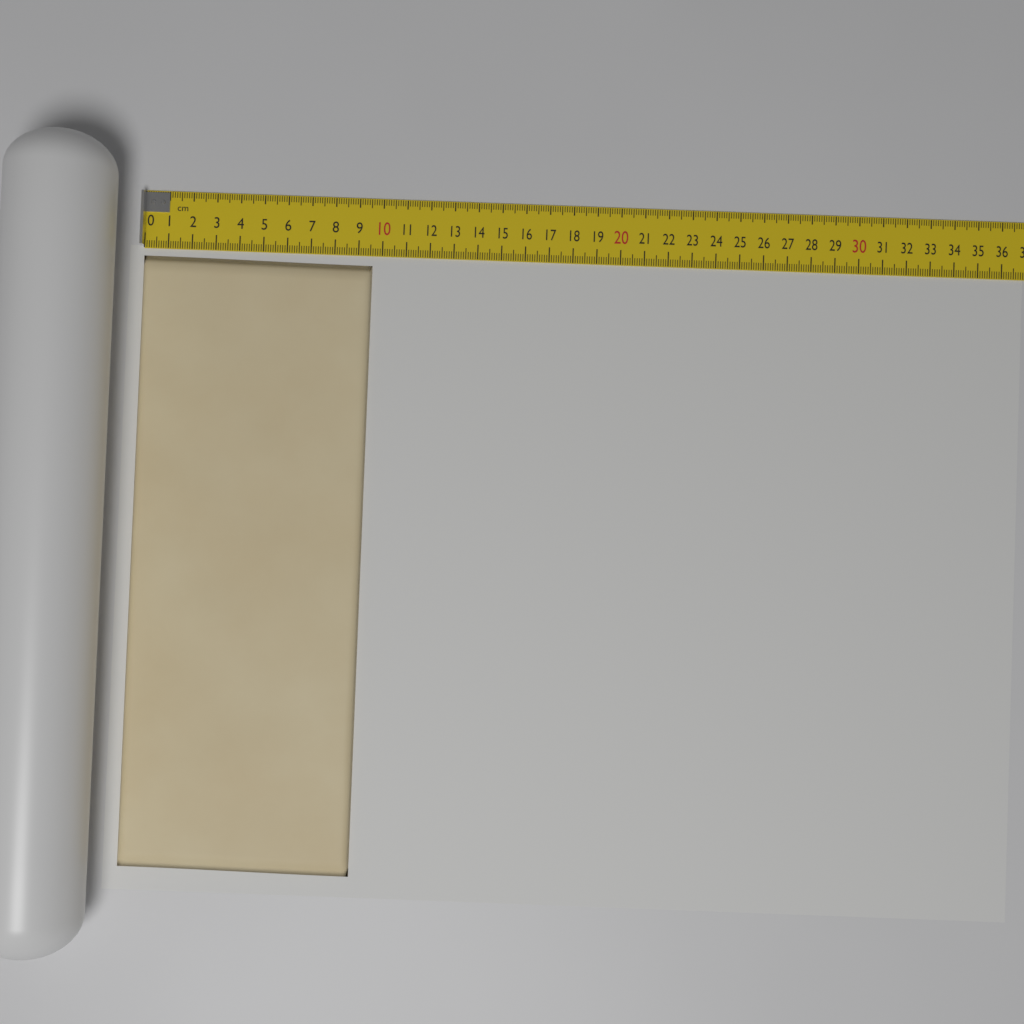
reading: 9.6 cm
